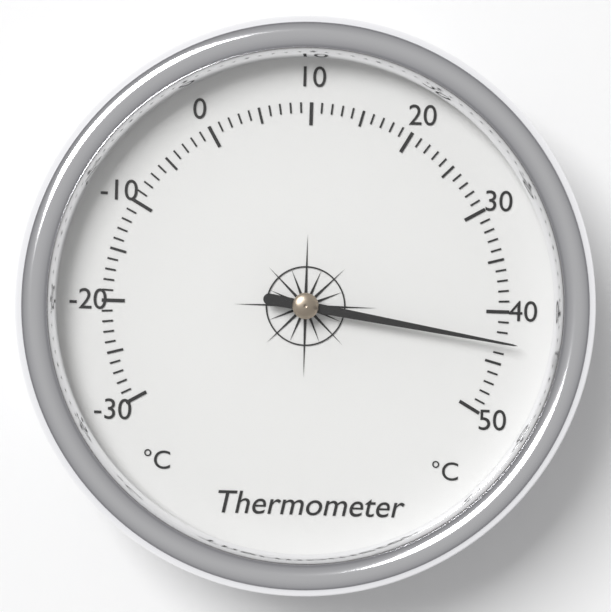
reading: 43 °C
